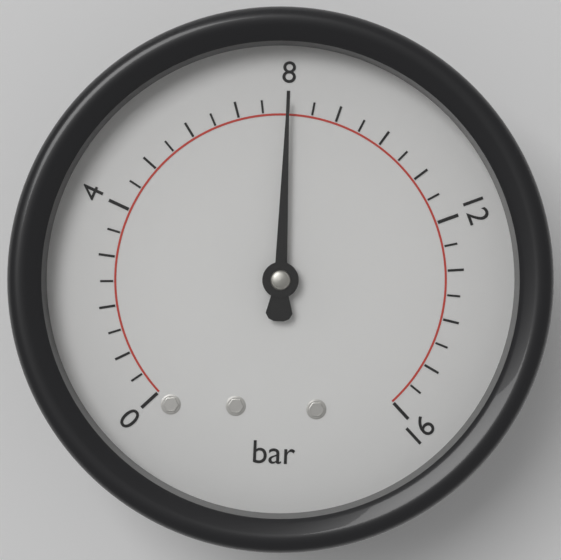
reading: 8.0 bar
